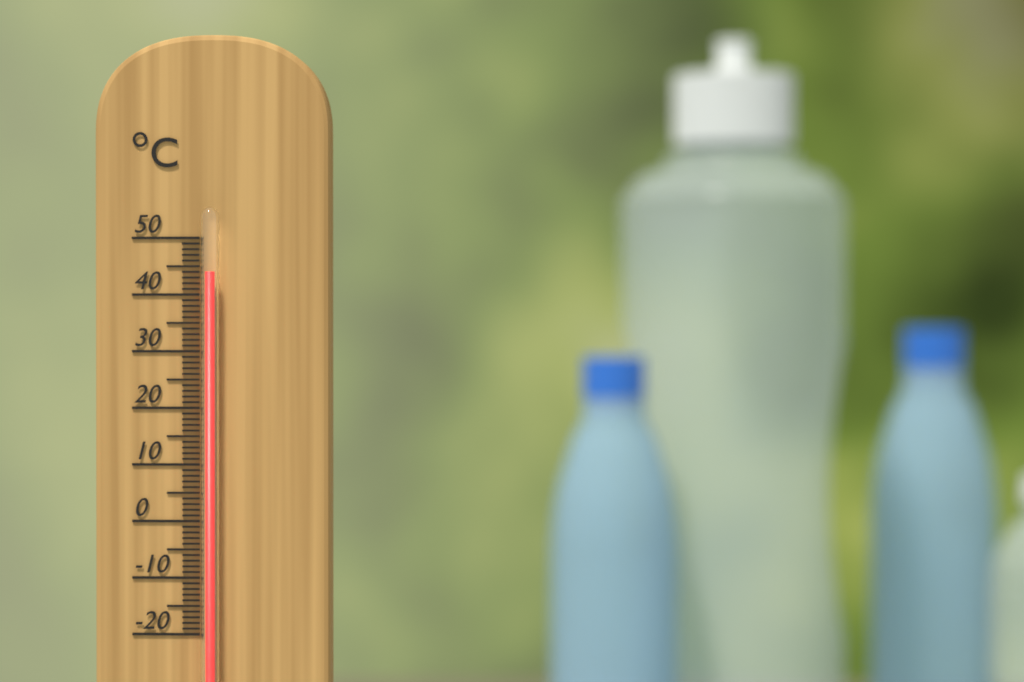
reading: 44 °C
